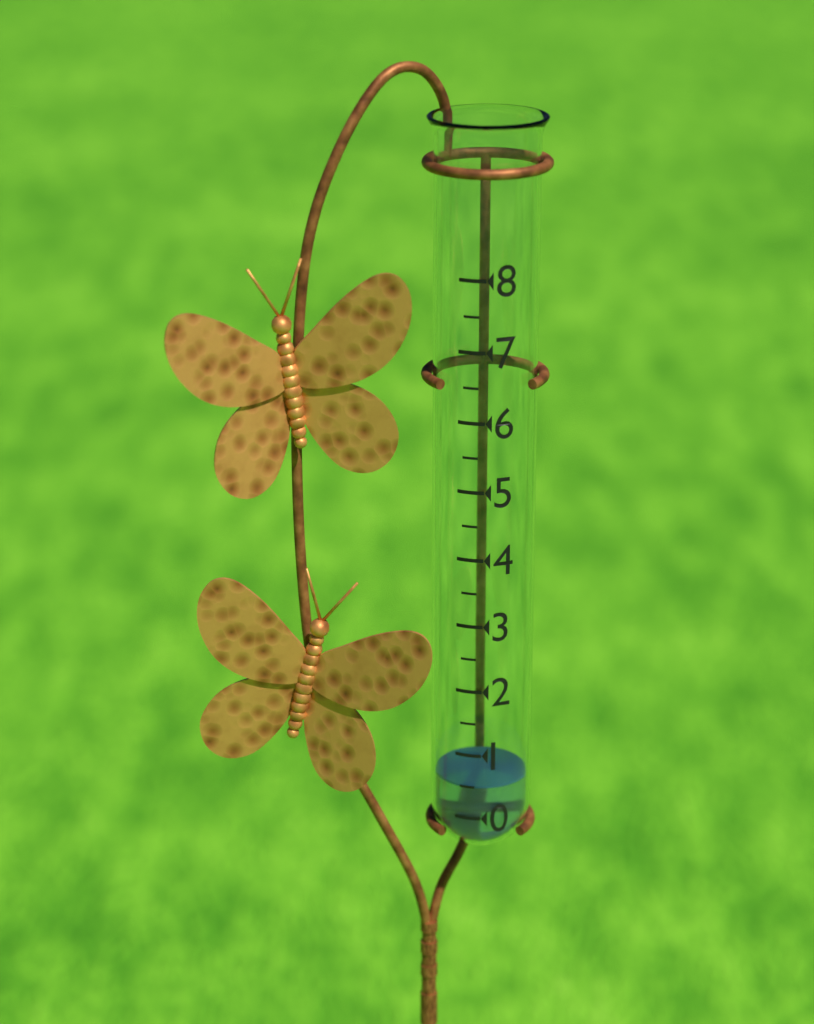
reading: 0.5 (no unit)
